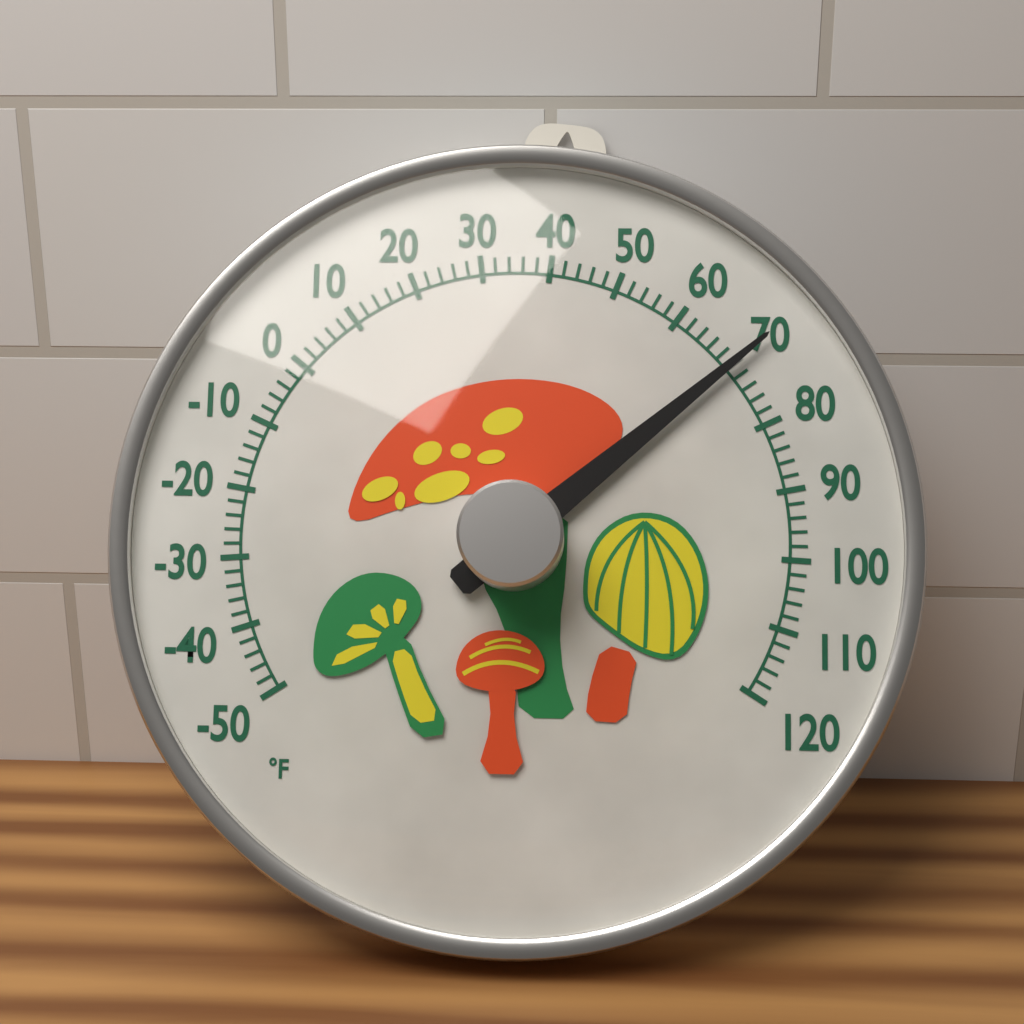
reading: 70 °F
